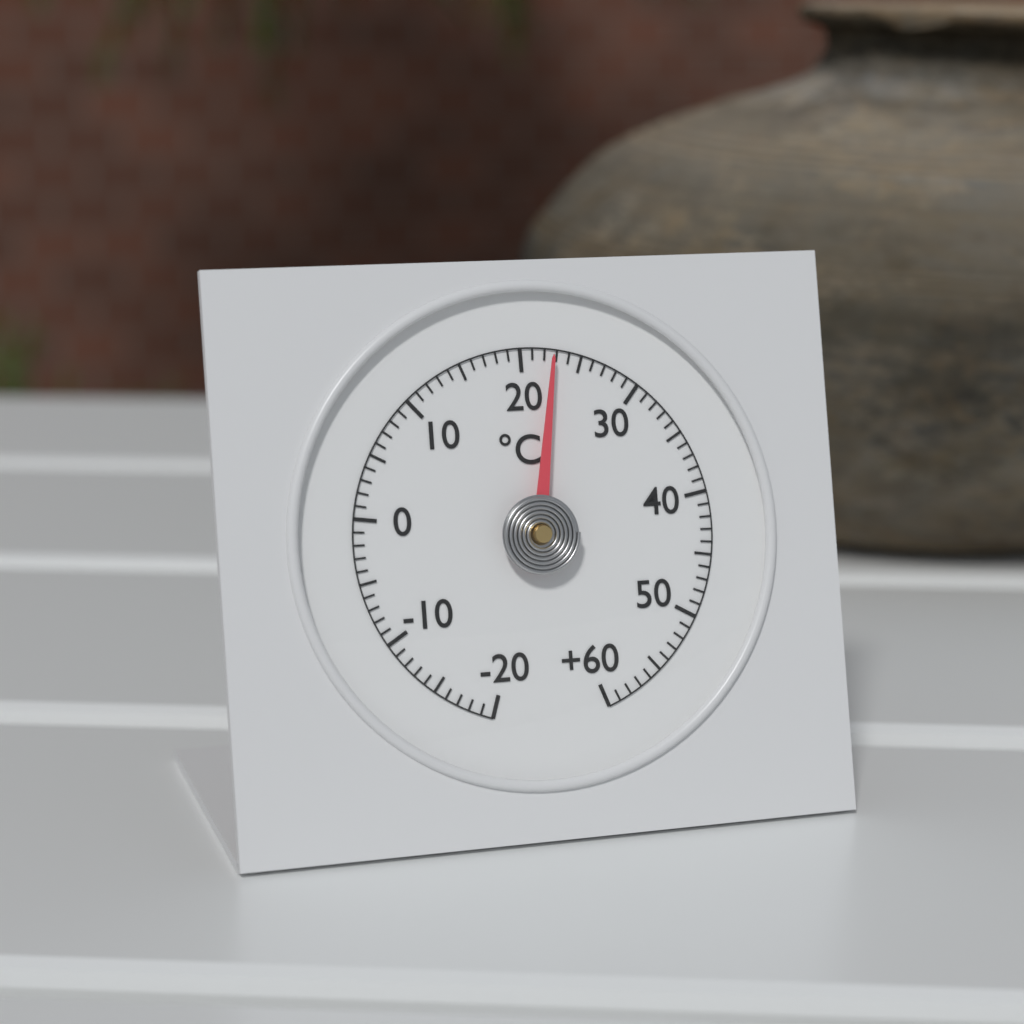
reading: 22.5 °C
